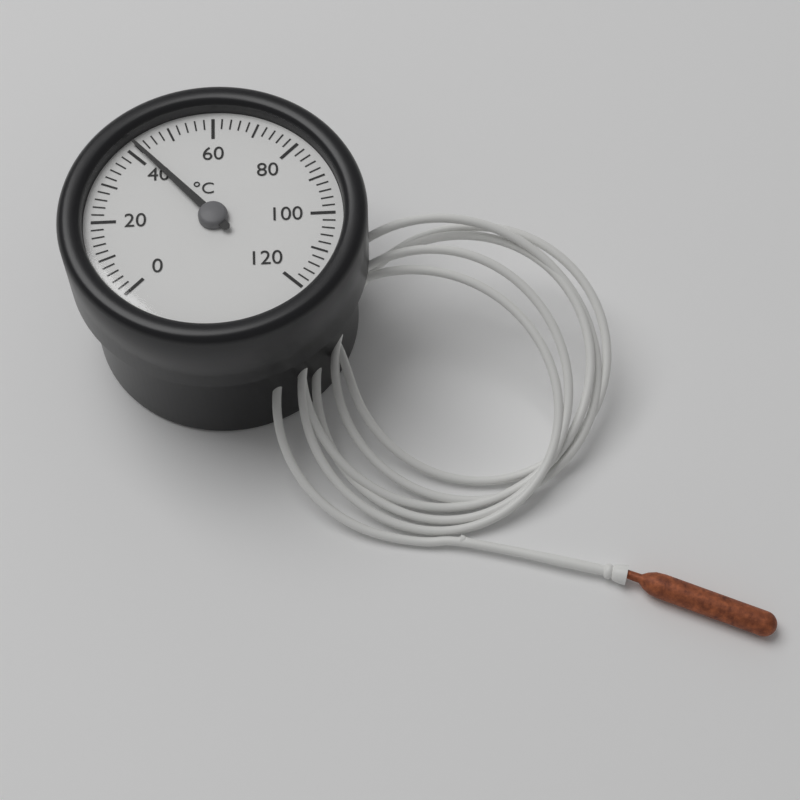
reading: 42 °C
